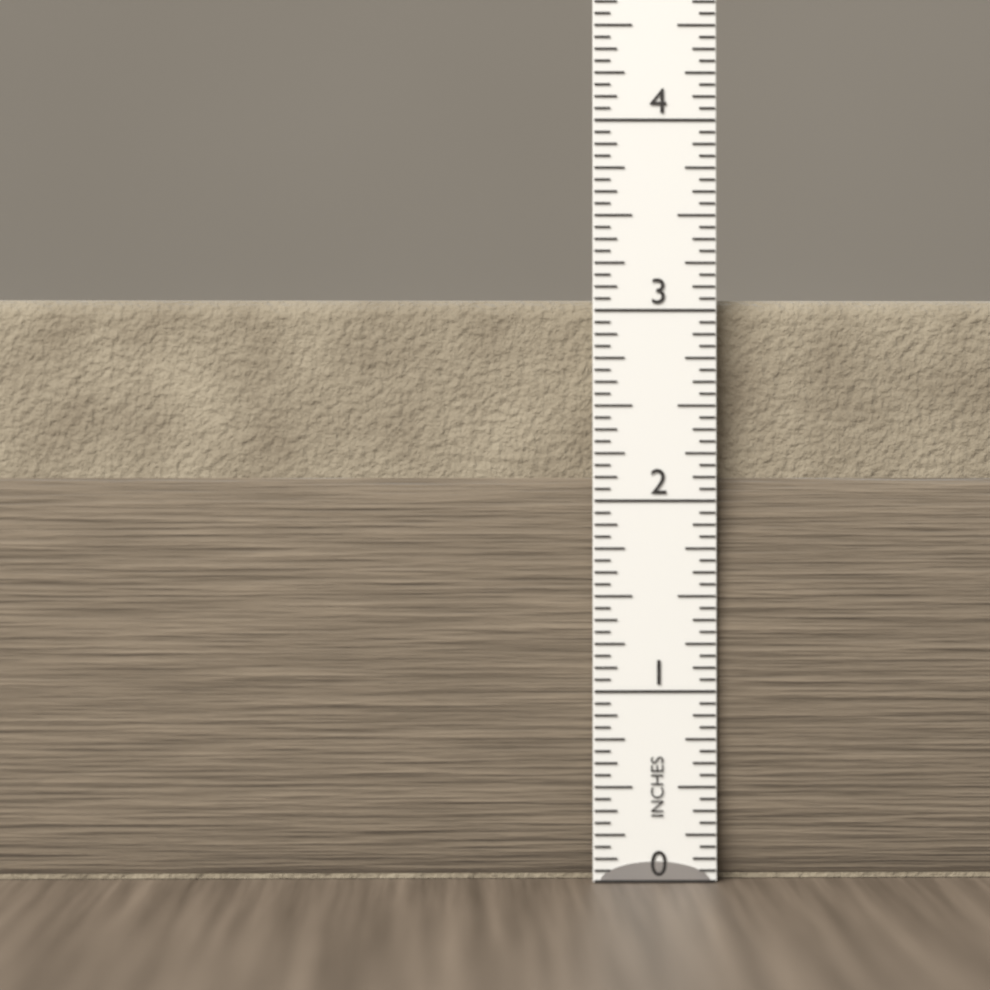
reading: 3.0625 in
